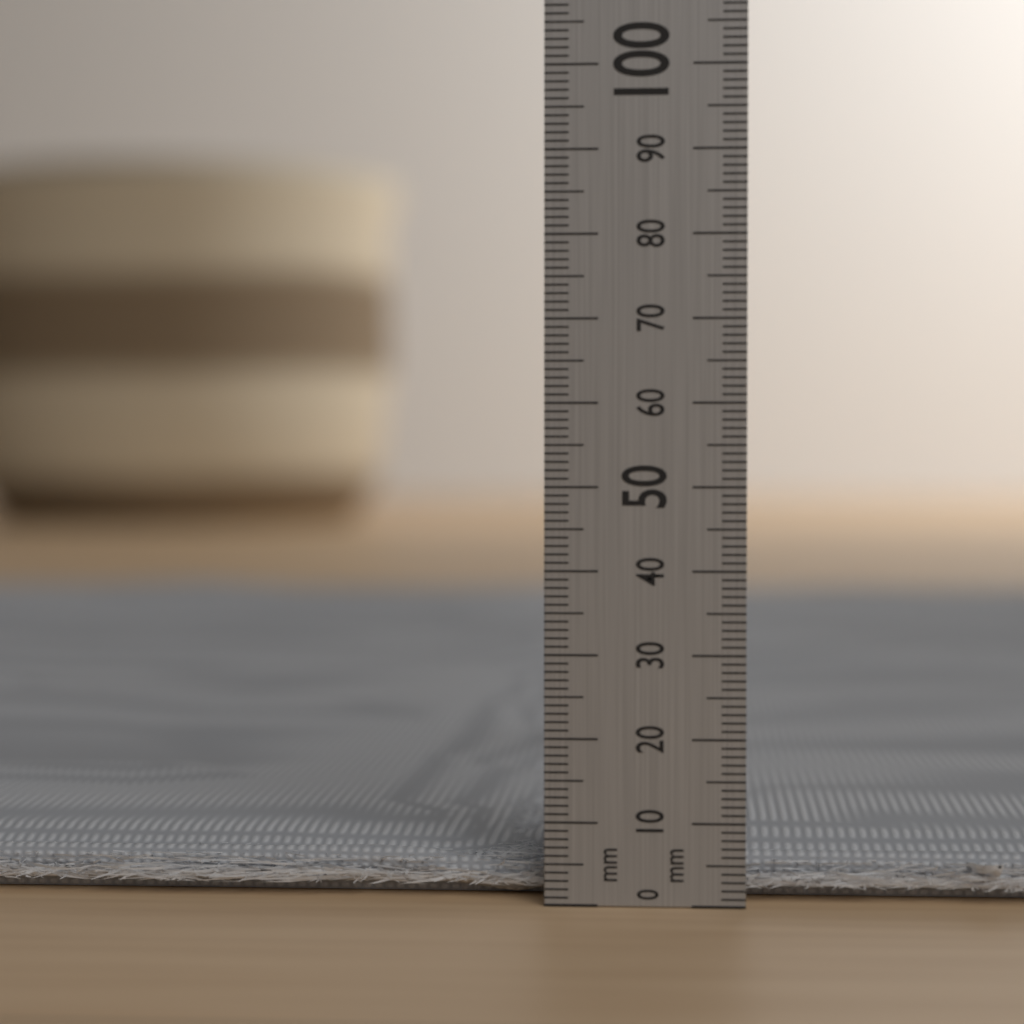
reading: 5 mm
